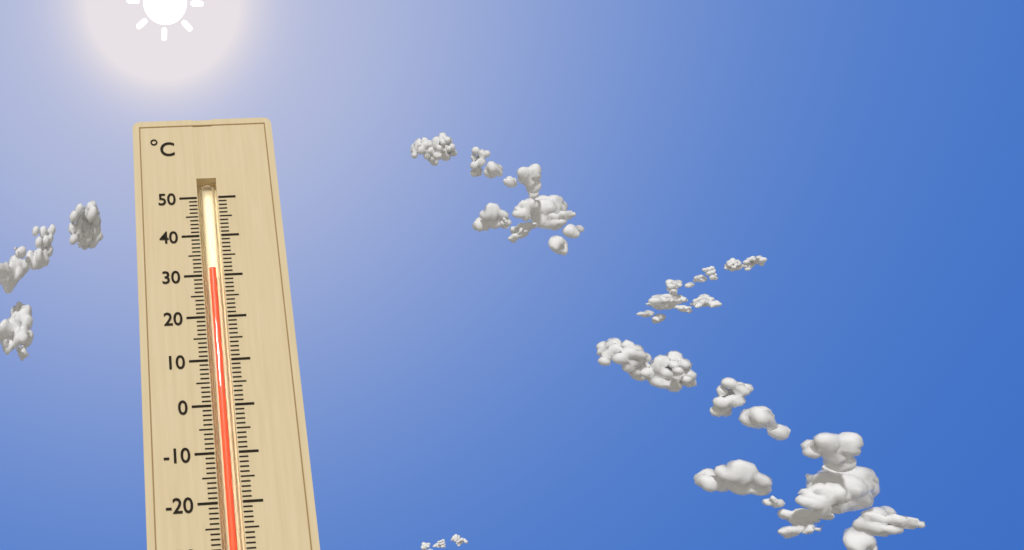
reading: 32 °C
